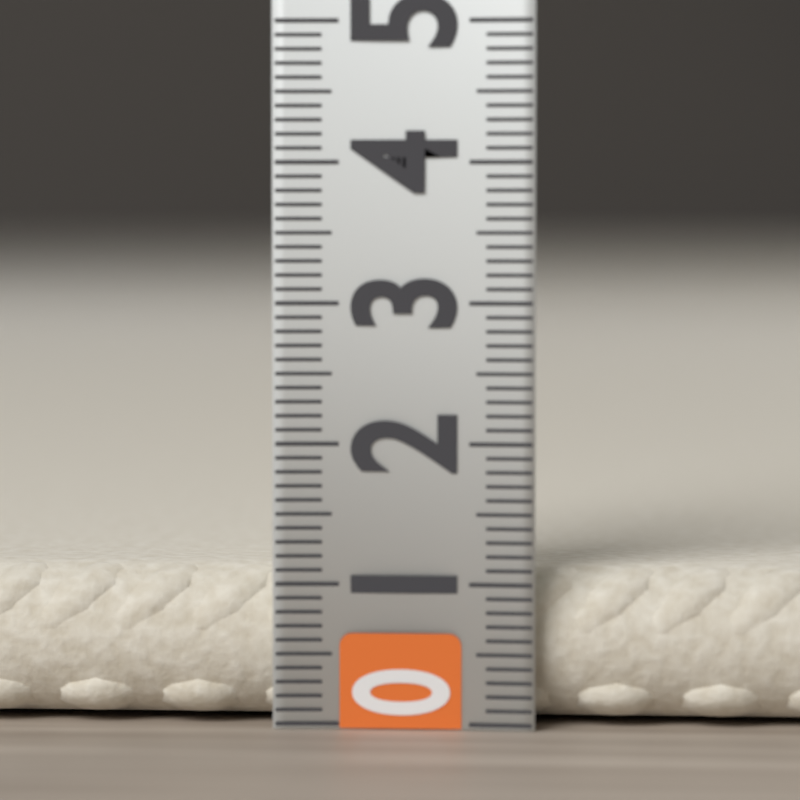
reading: 1.1 (no unit)
